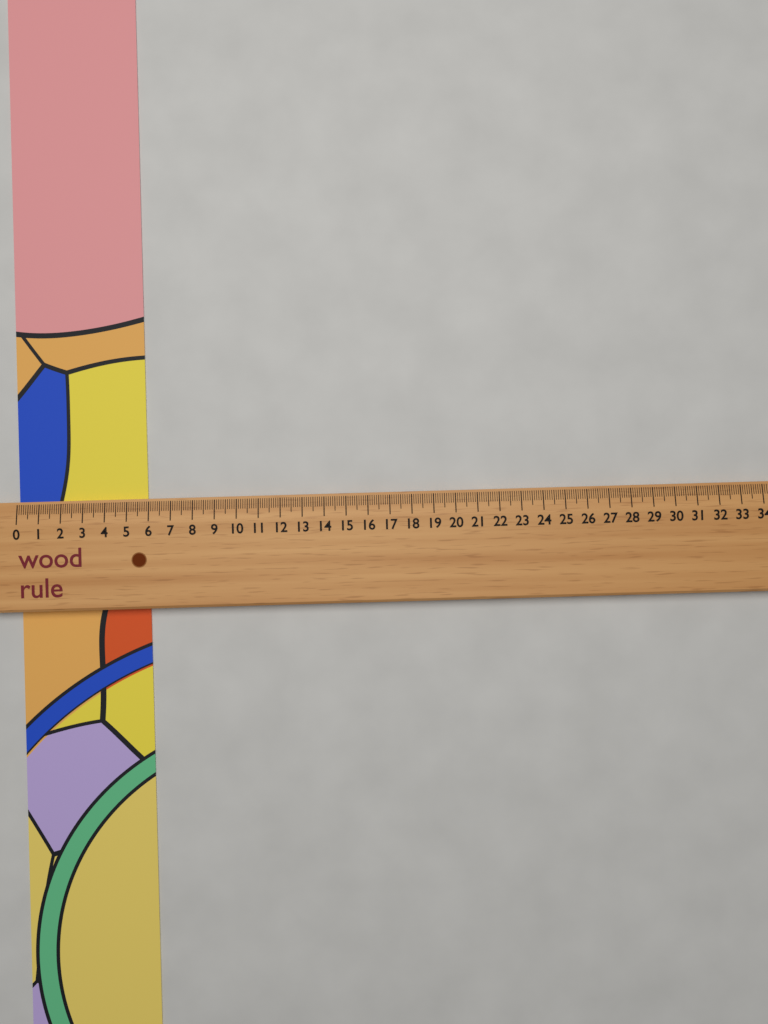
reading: 5.9 (no unit)
